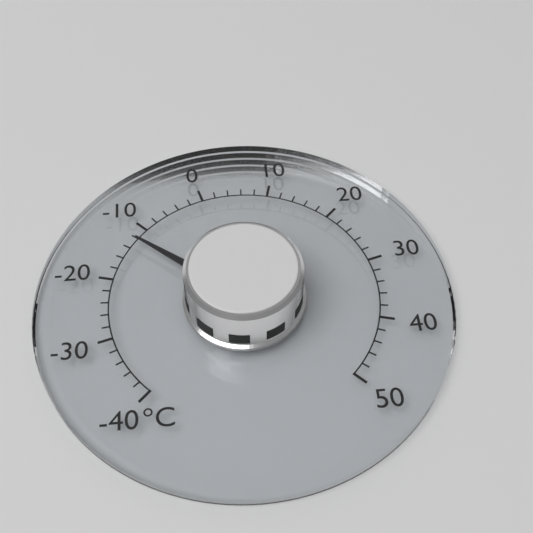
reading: -12 °C
